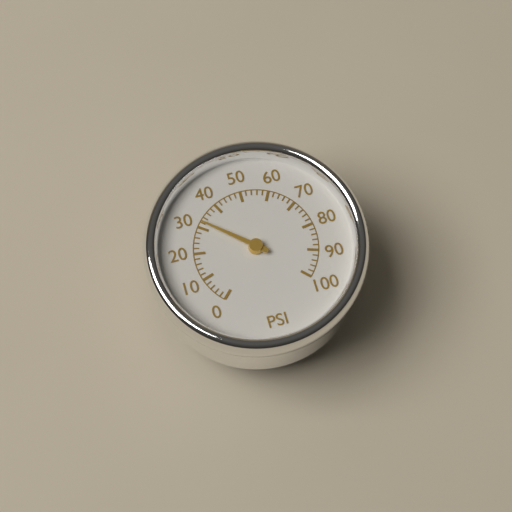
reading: 32 psi
